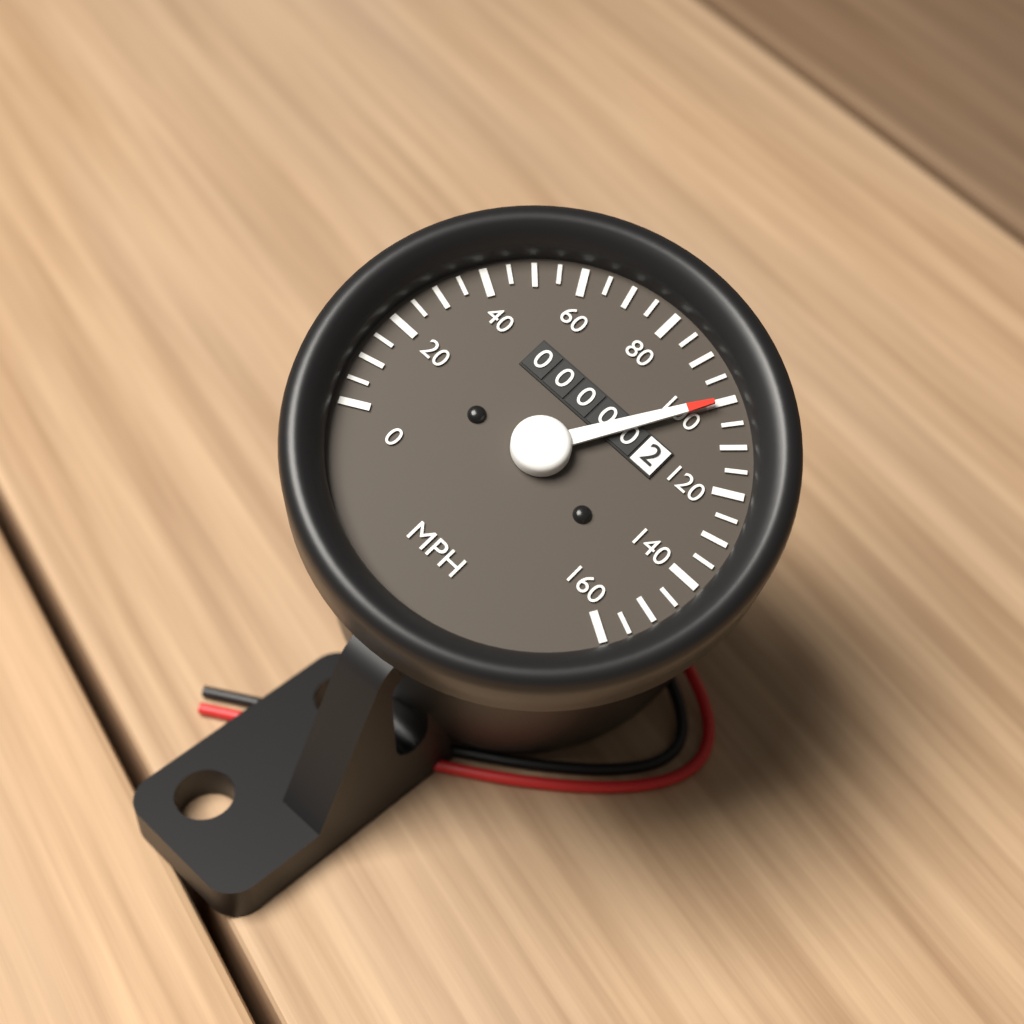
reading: 100 MPH
